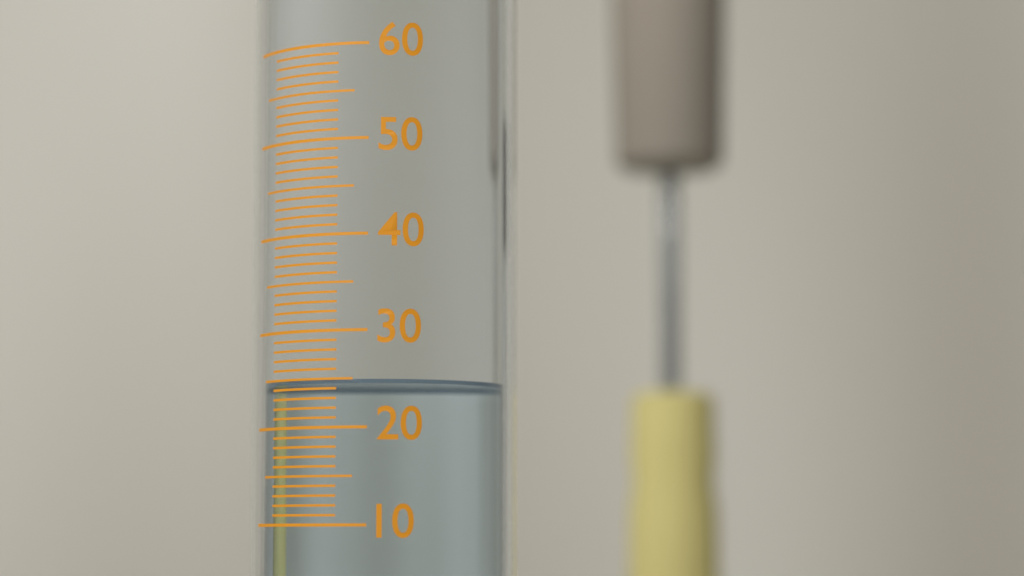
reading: 25 (no unit)
